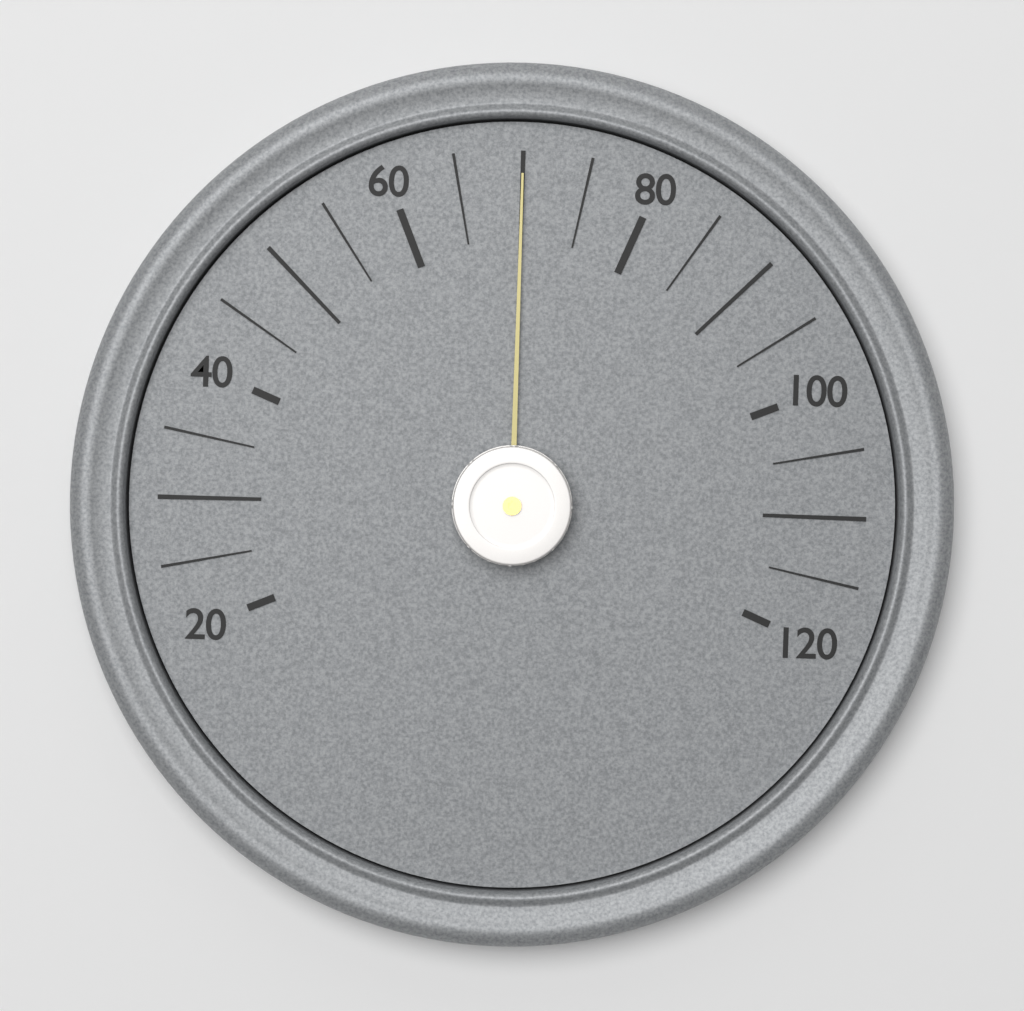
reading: 70 (no unit)
